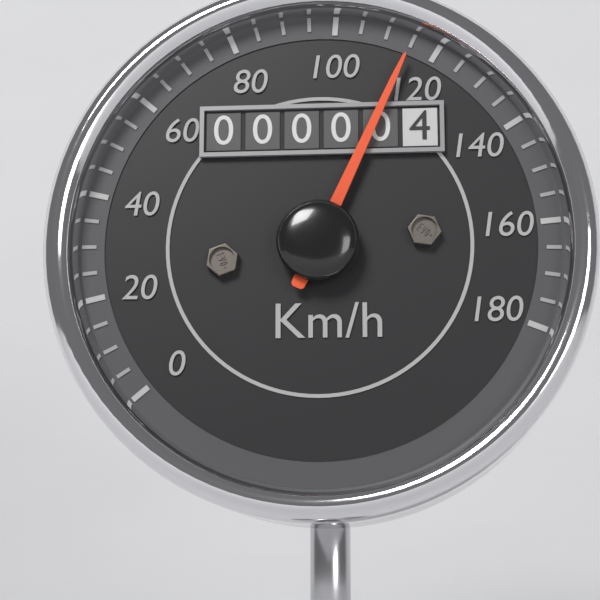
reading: 115 km/h
